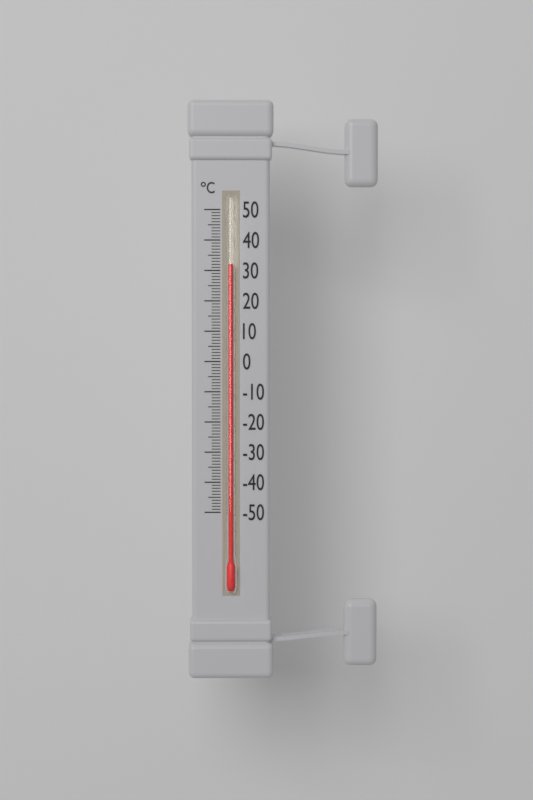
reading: 32 °C
